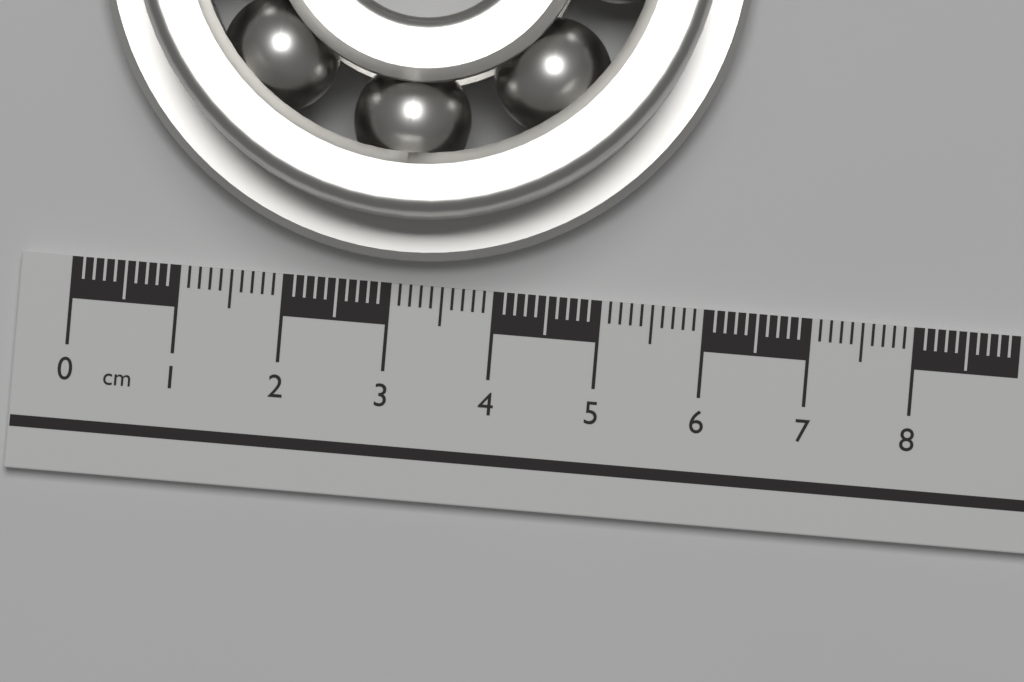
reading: 6.2 cm
